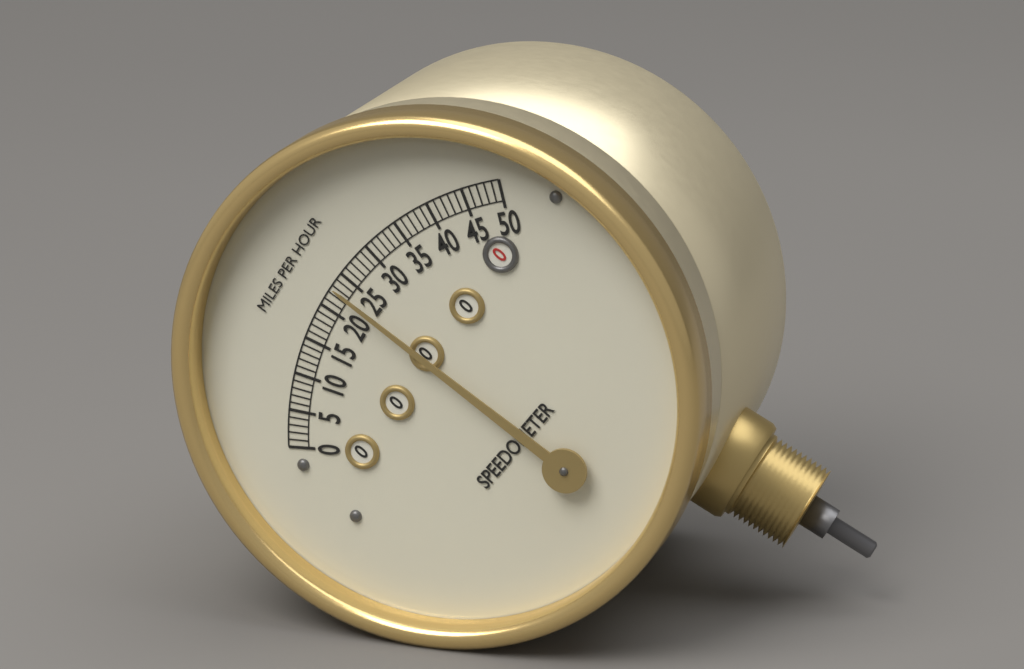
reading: 23 mph
